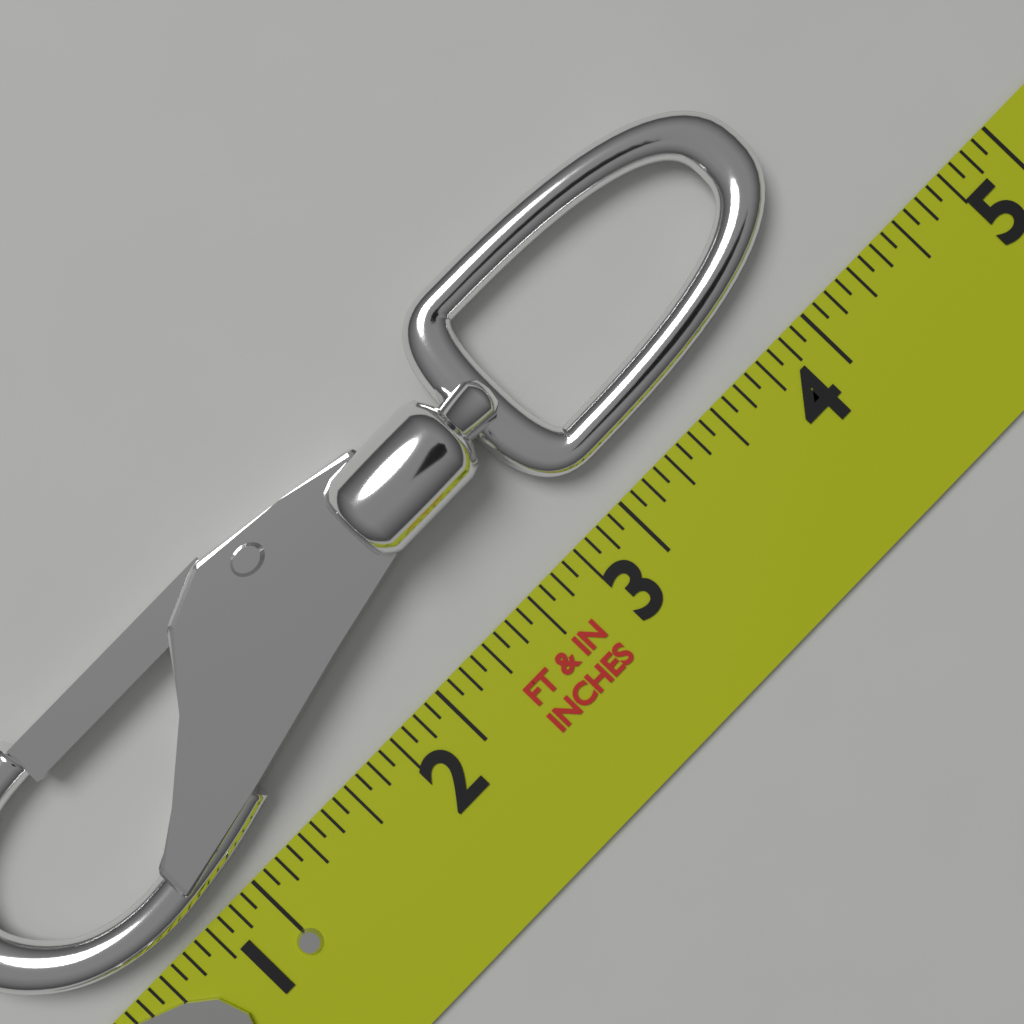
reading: 4.3125 in
